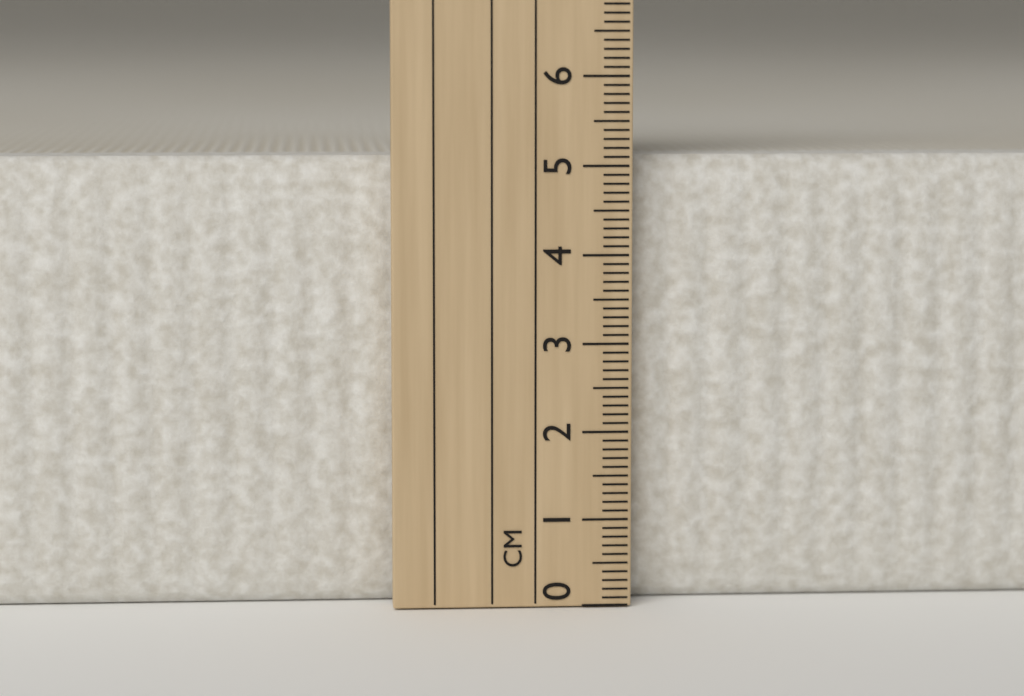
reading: 5.1 cm
